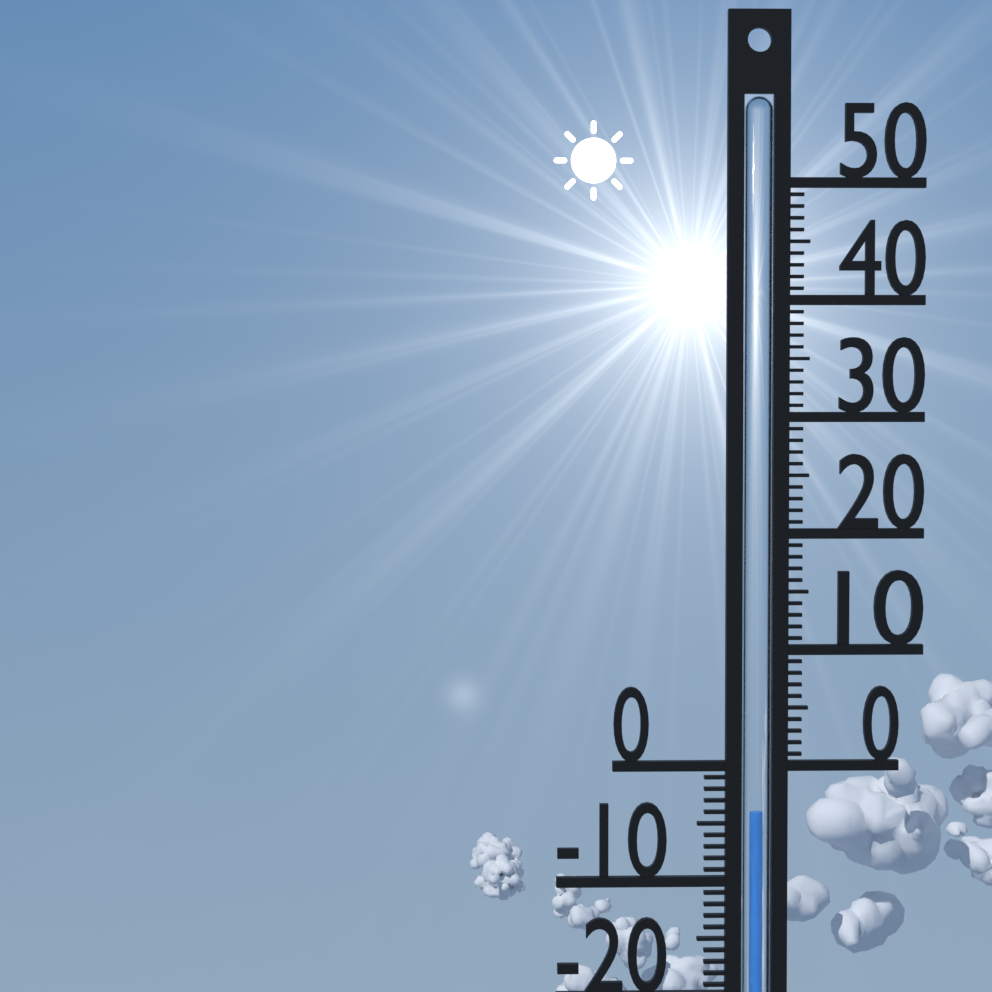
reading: -4 °C
